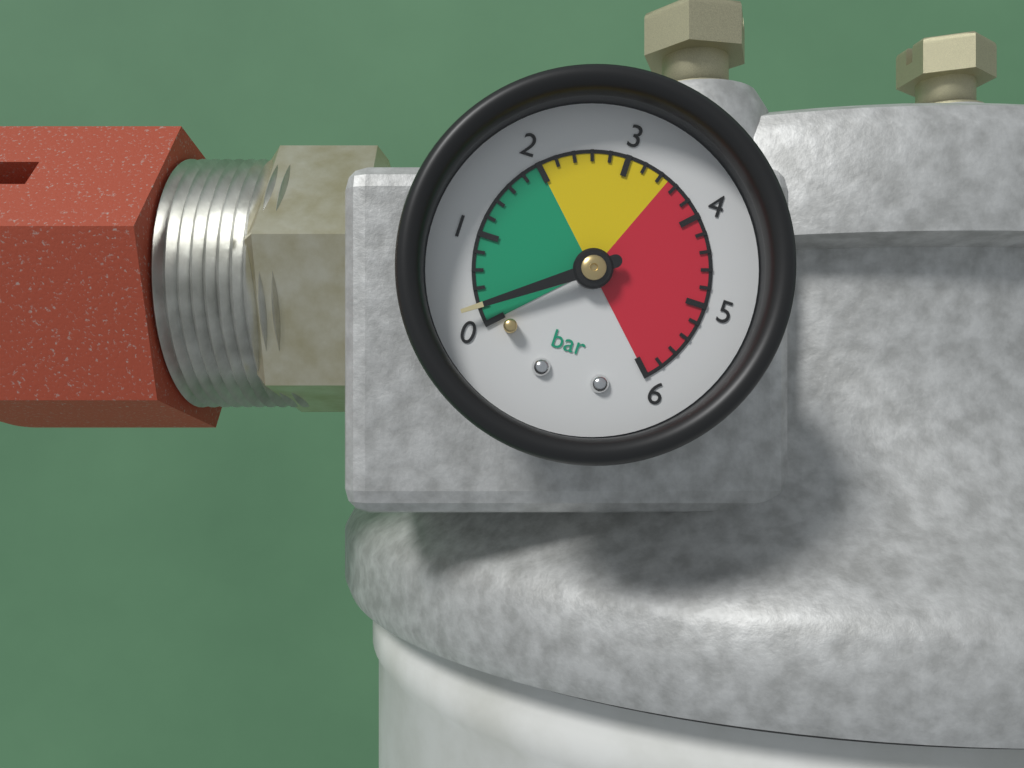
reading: 0.2 bar
